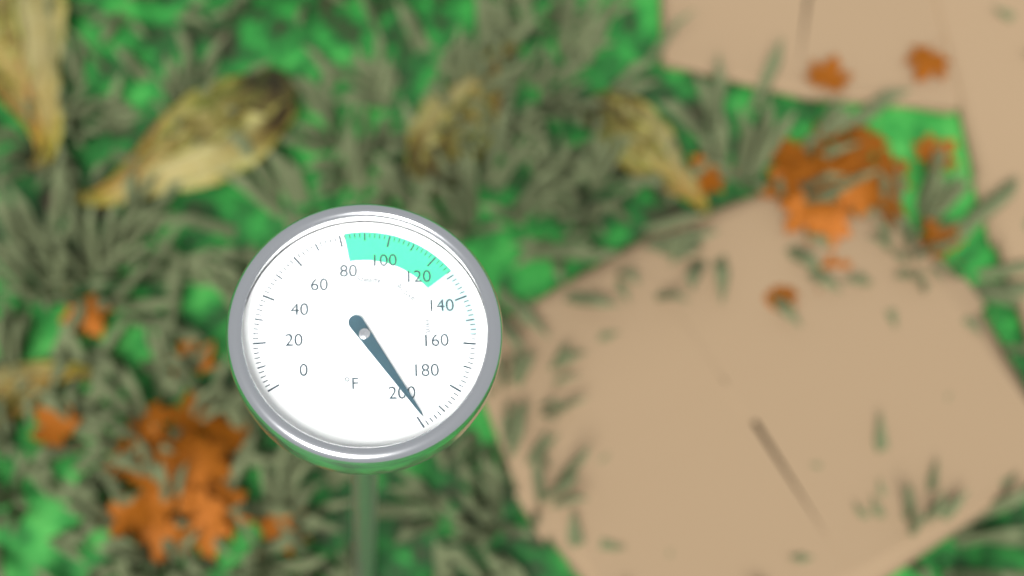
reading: 198 °F
